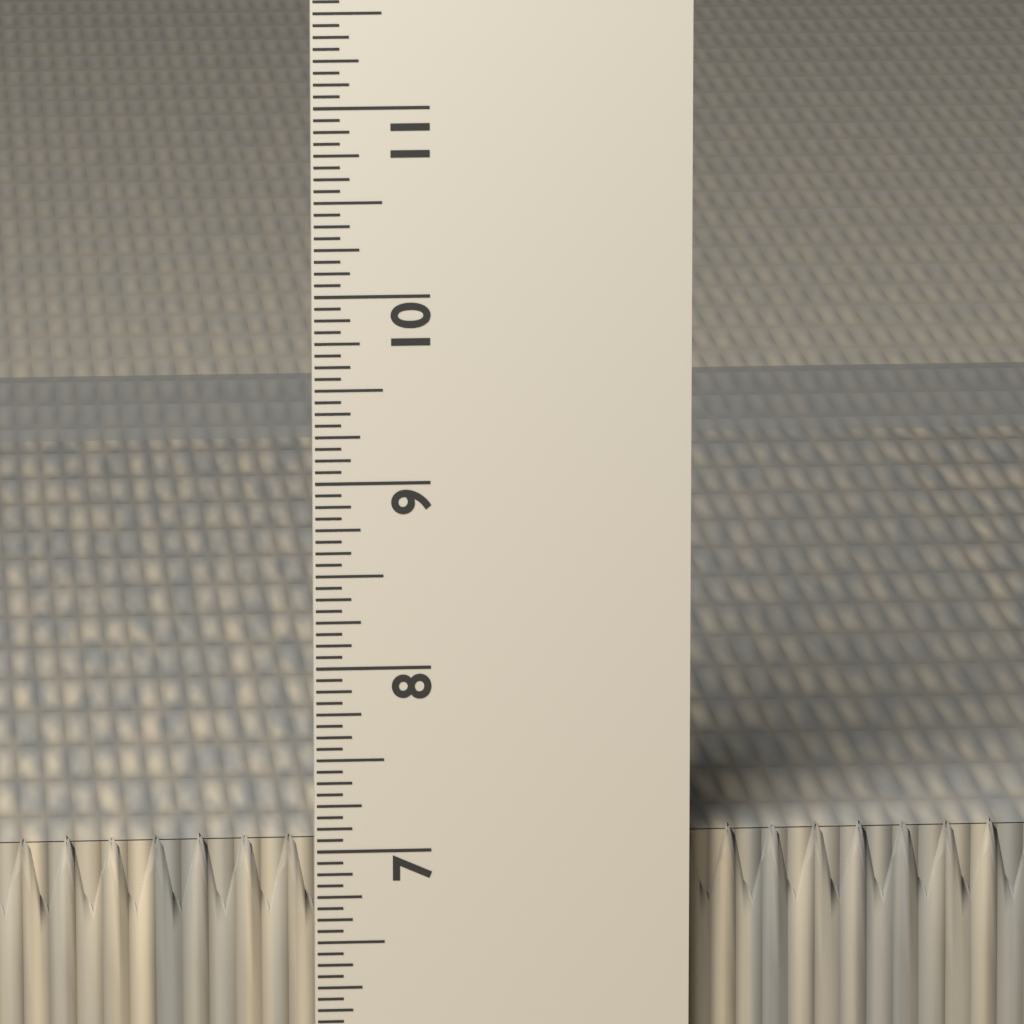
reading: 7.0625 in
